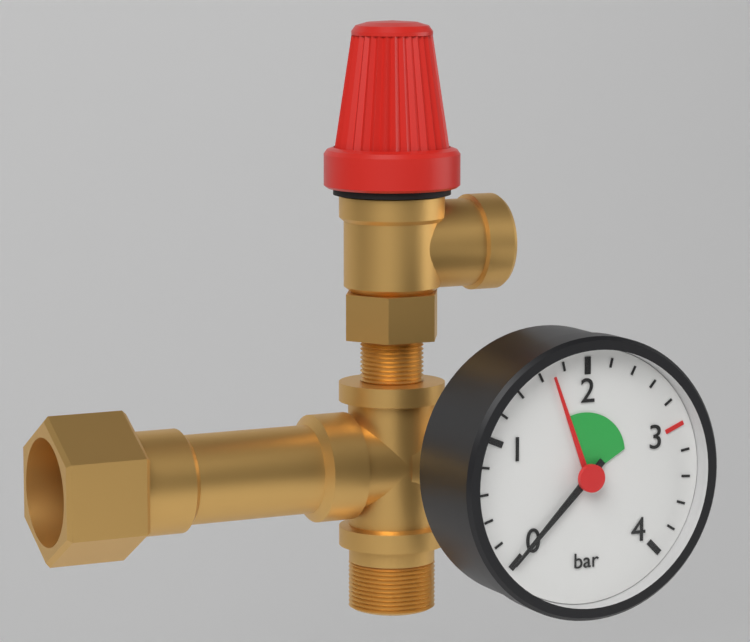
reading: 0.0 bar
